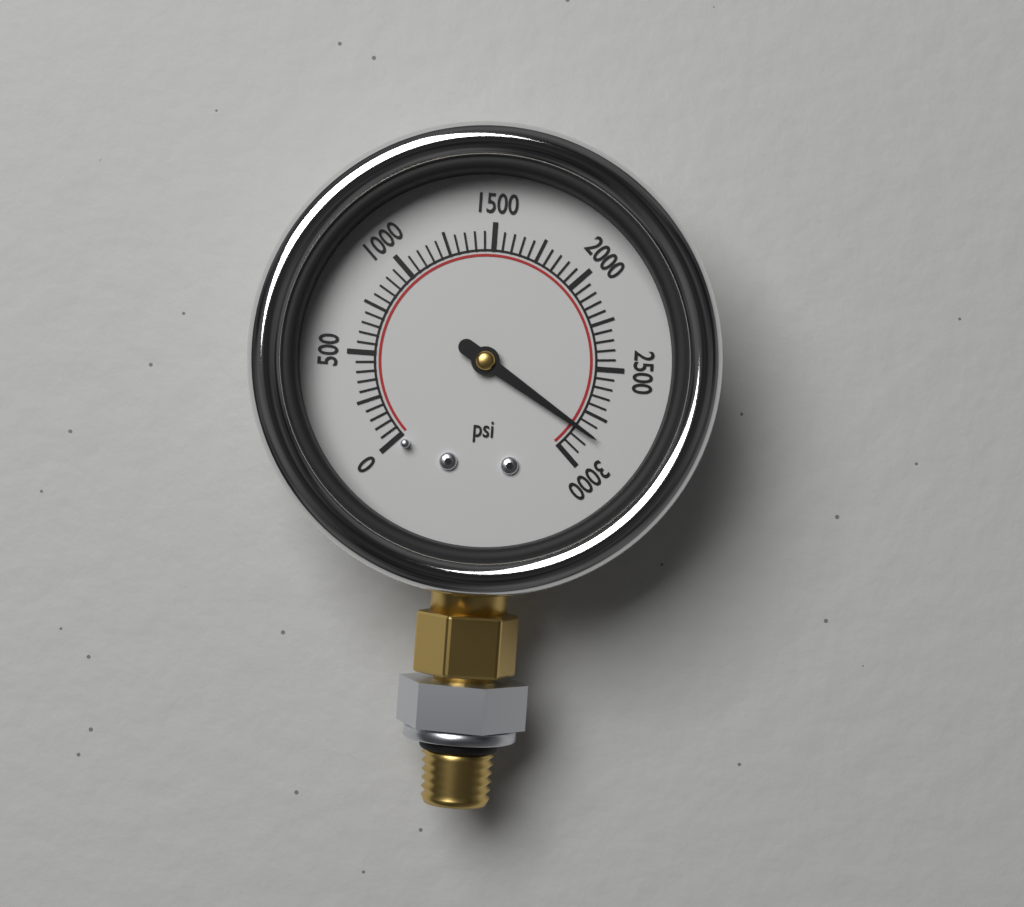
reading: 2850 psi
